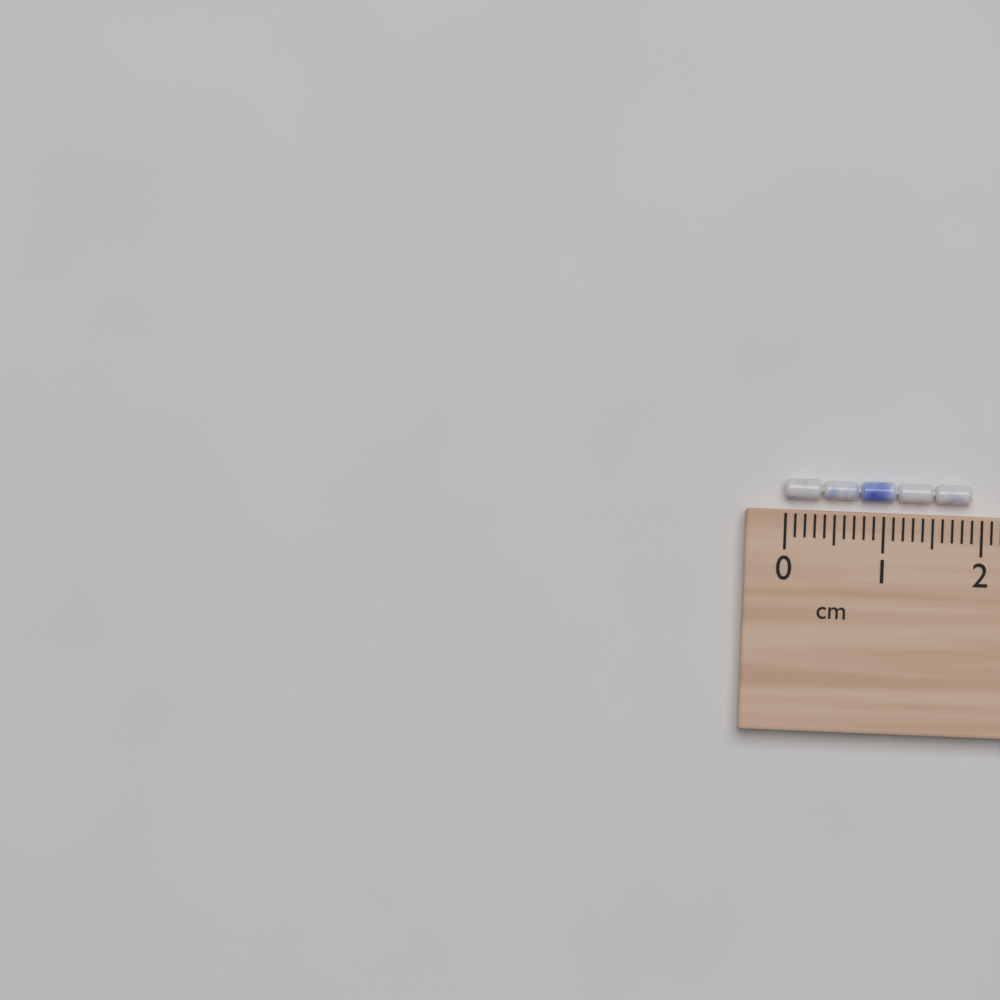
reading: 1.9 cm
